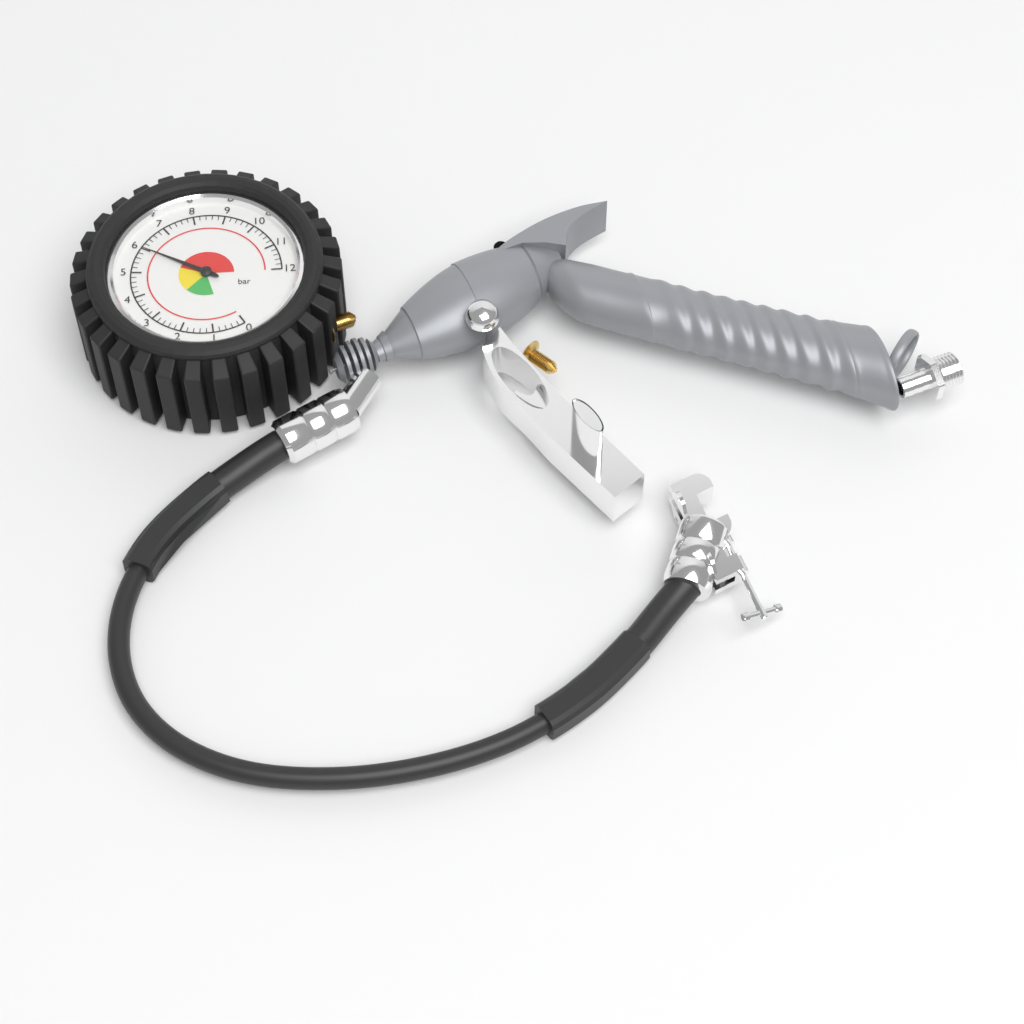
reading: 6.0 bar
